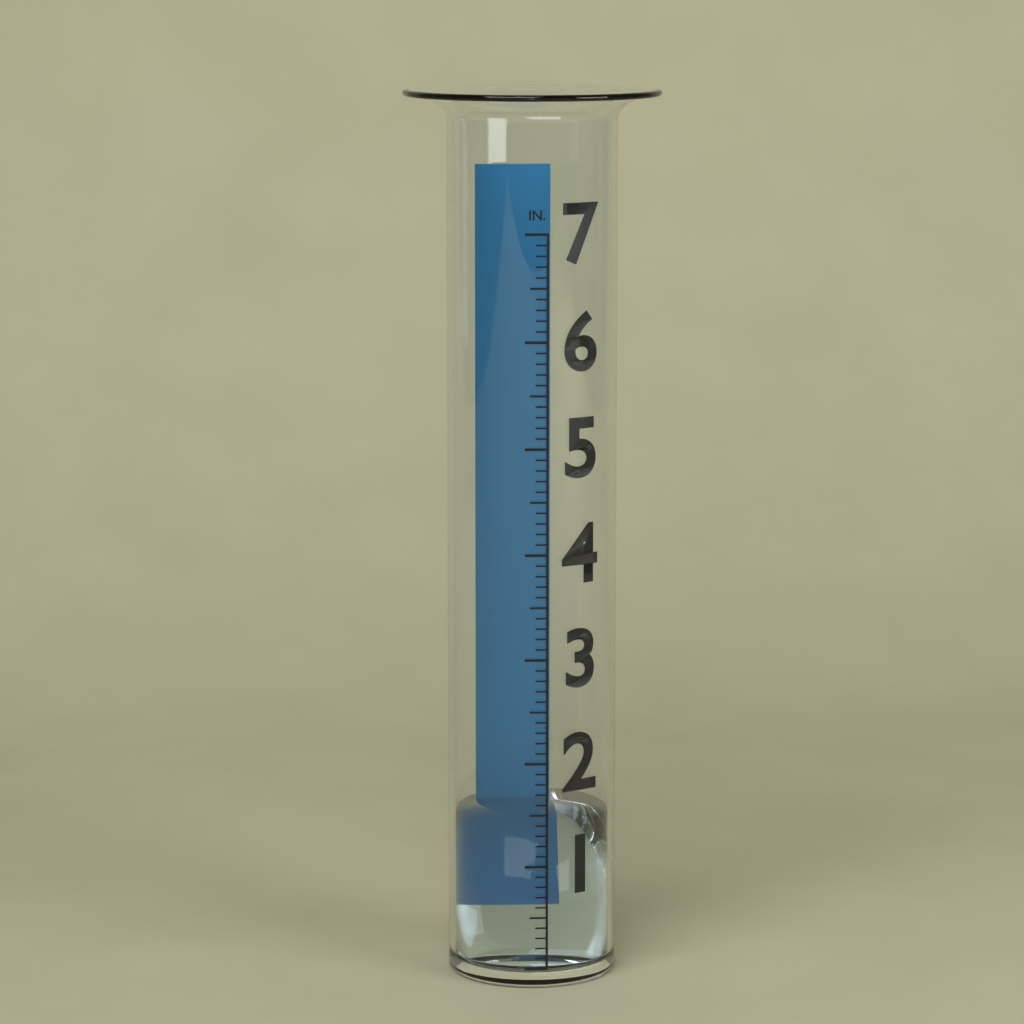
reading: 1.4 in
